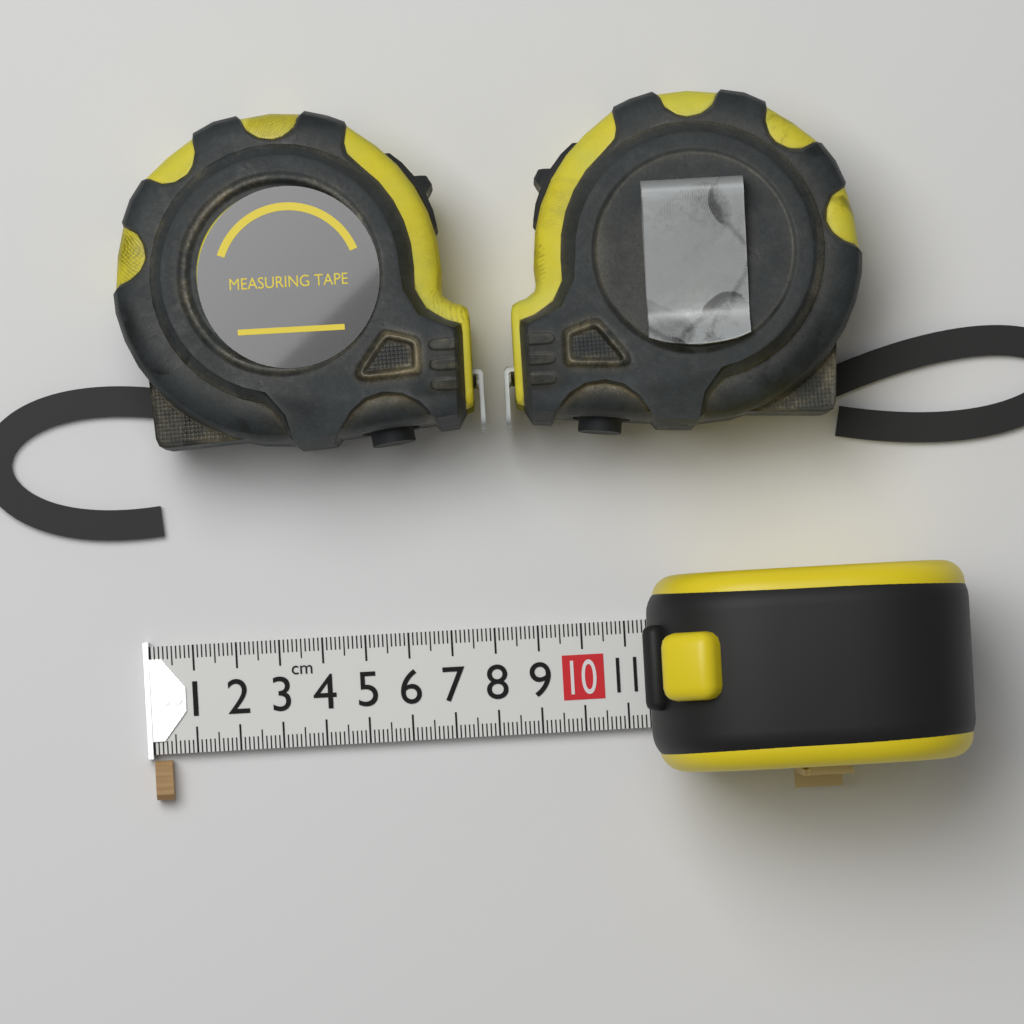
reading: 0.4 cm
